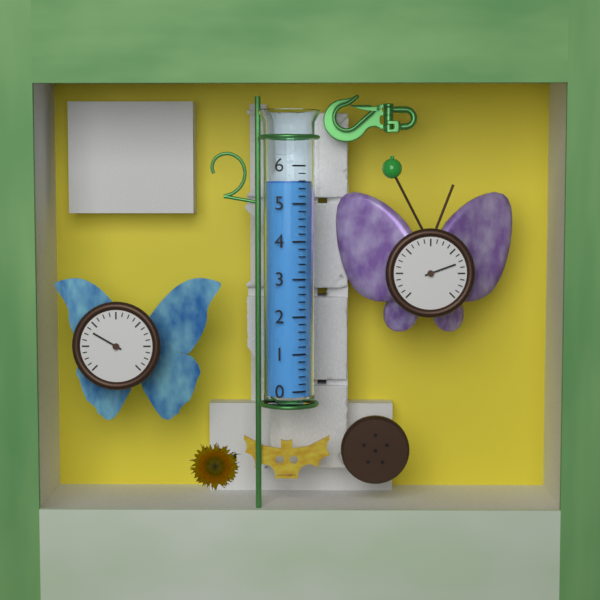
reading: 5.6 (no unit)
